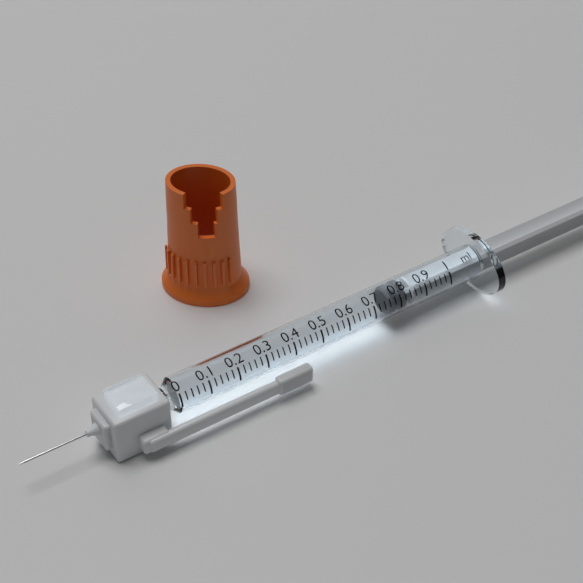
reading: 0.76 ml
